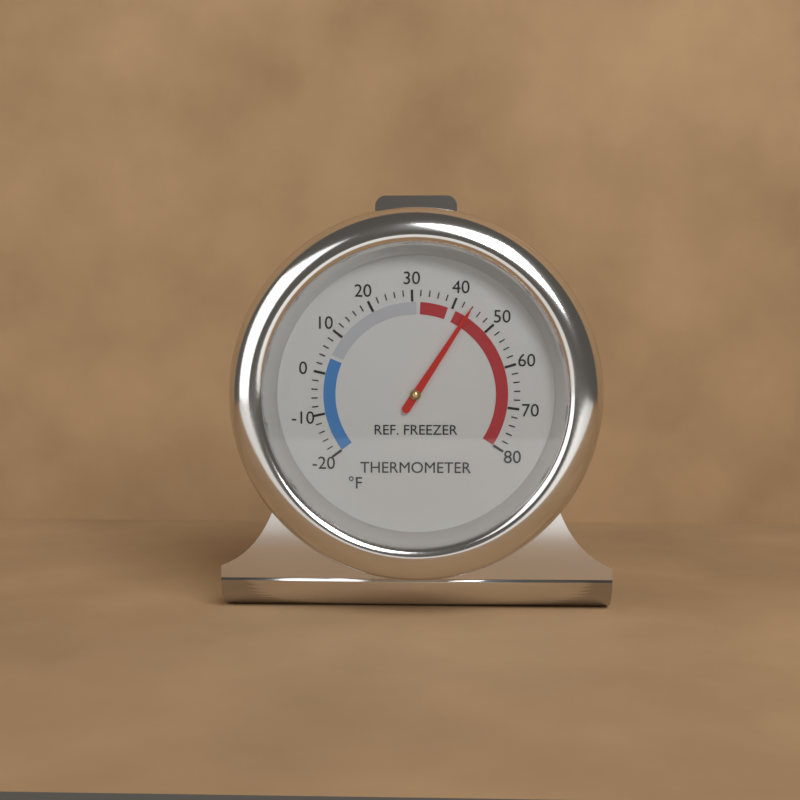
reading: 44 °F
